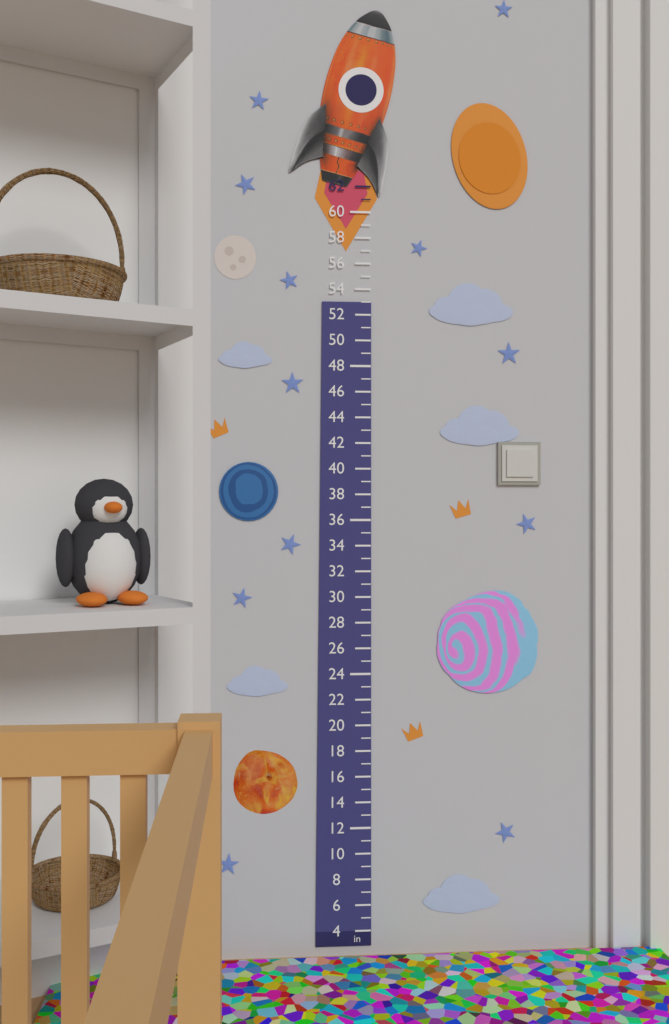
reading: 53 in
